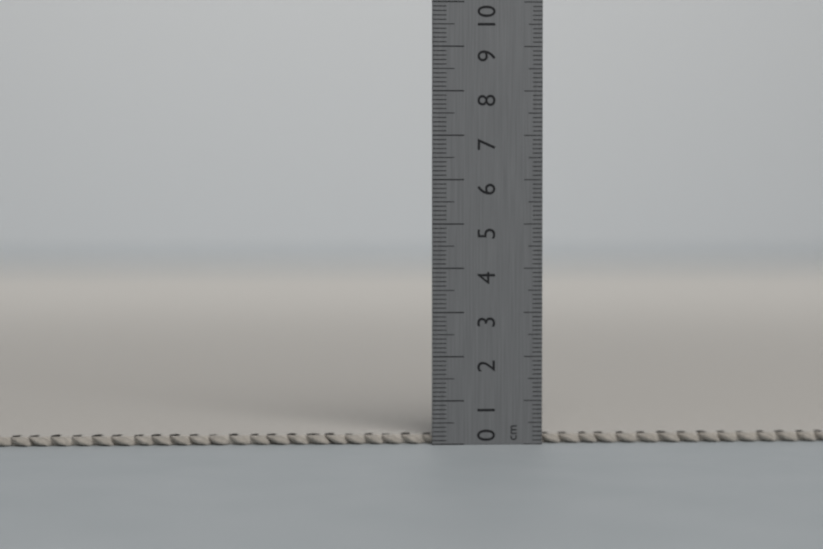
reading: 0.2 cm
